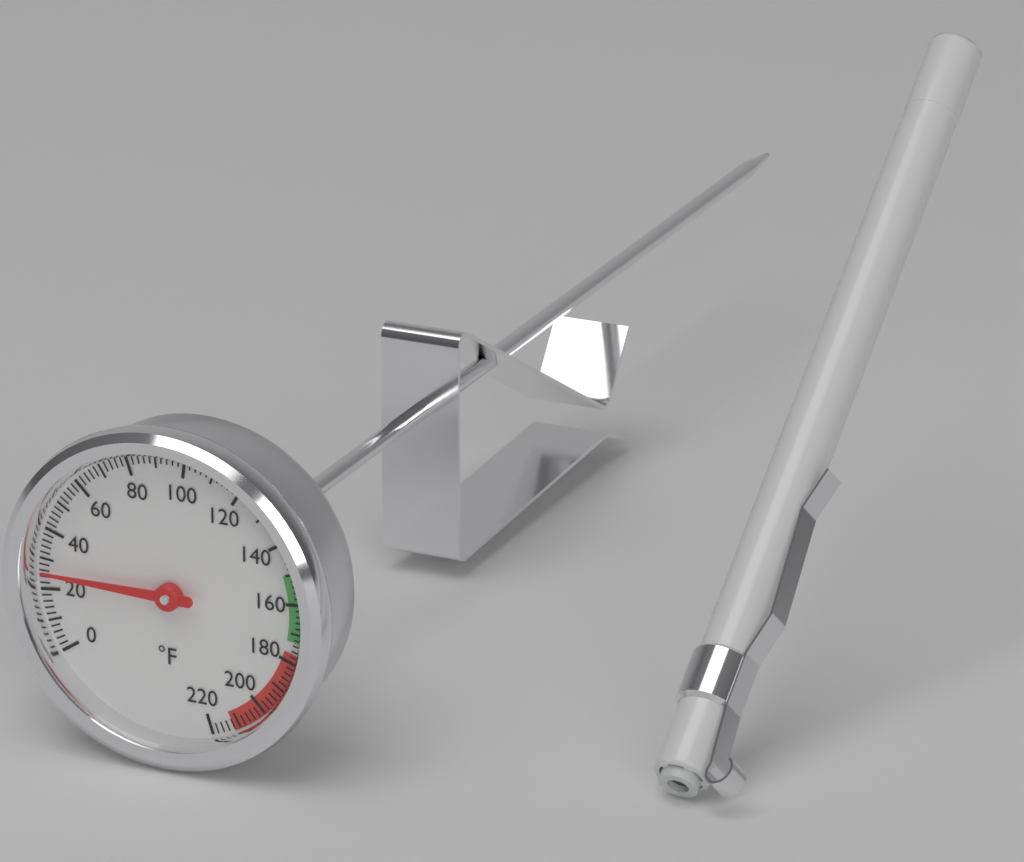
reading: 26 °F
